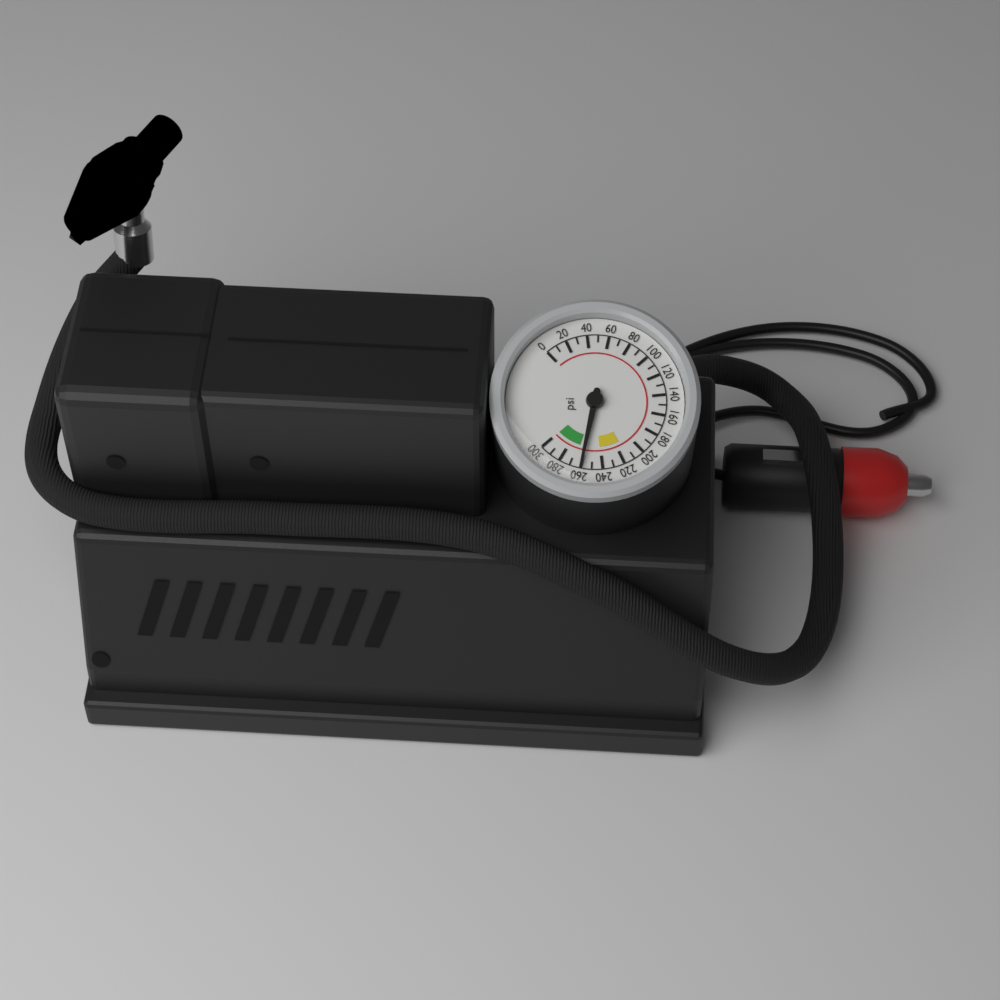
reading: 260 psi
